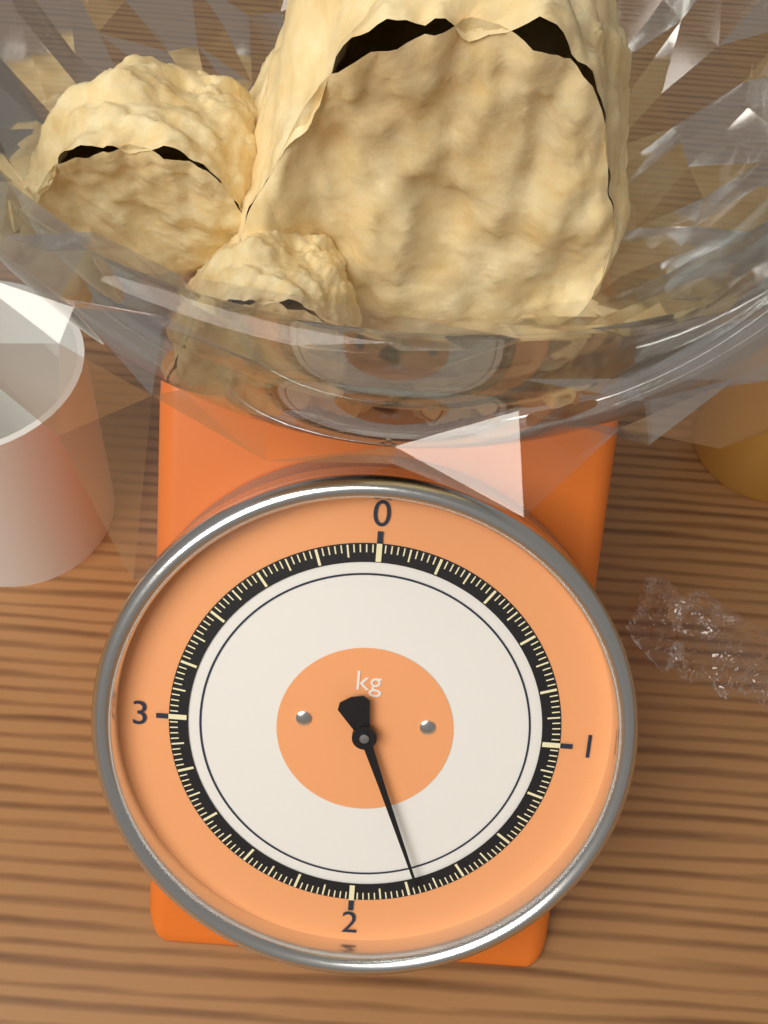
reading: 1.76 kg
